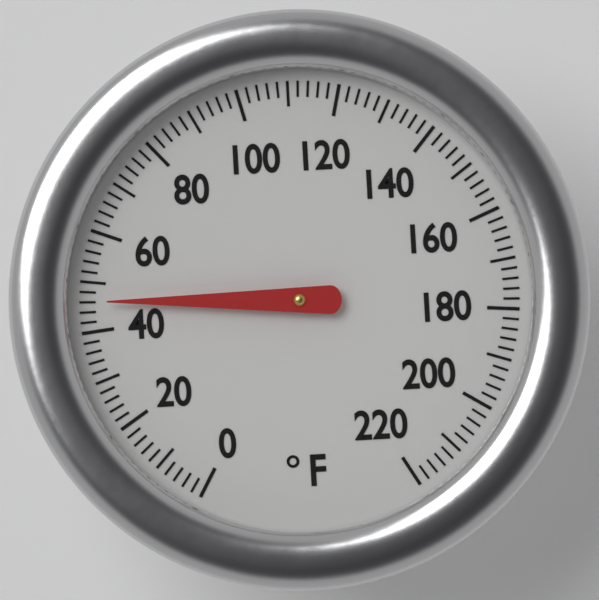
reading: 46 °F
